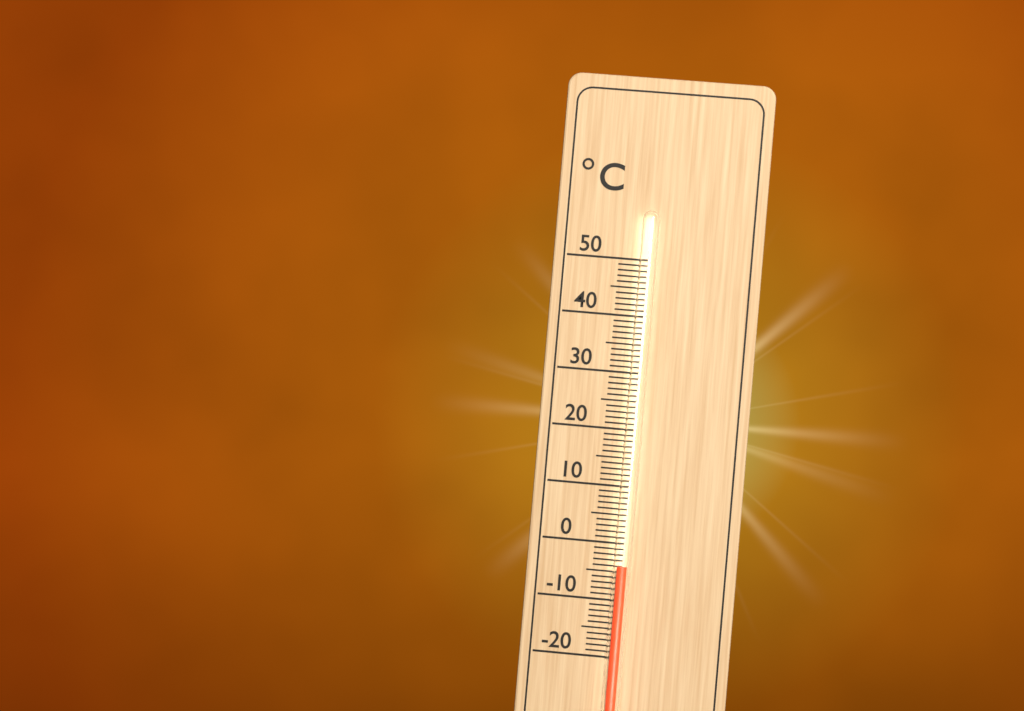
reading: -4 °C
